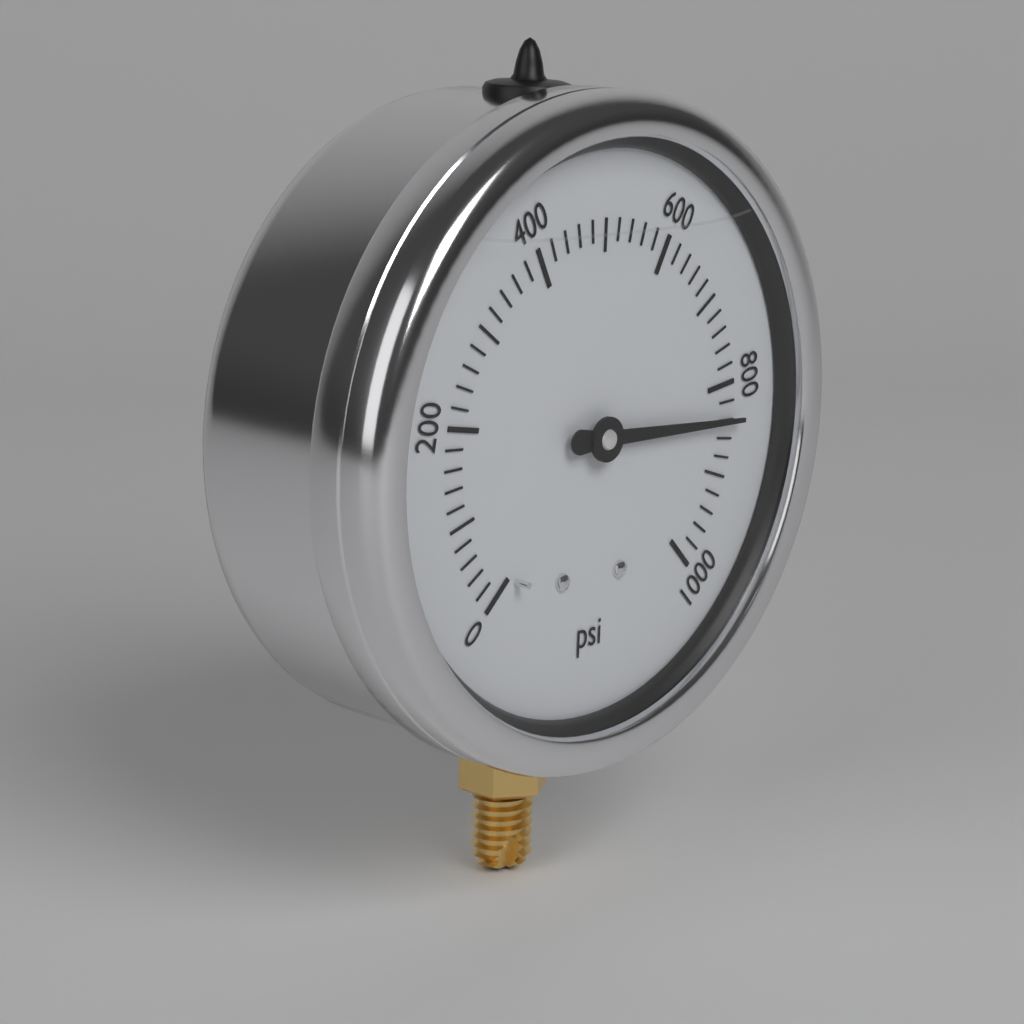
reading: 840 psi
